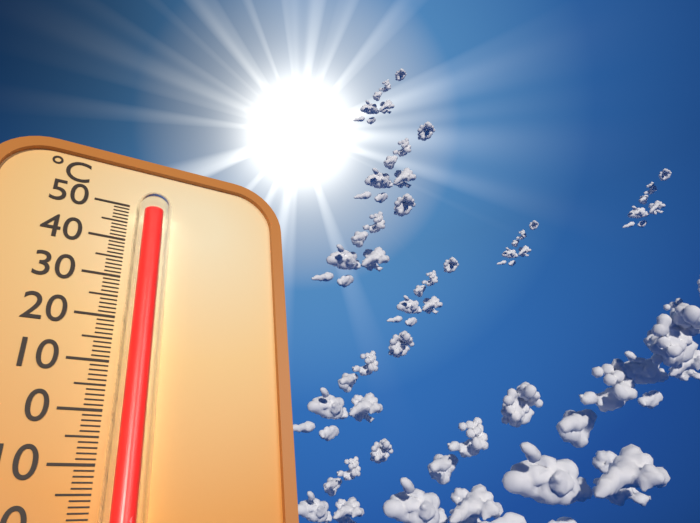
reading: 46 °C
